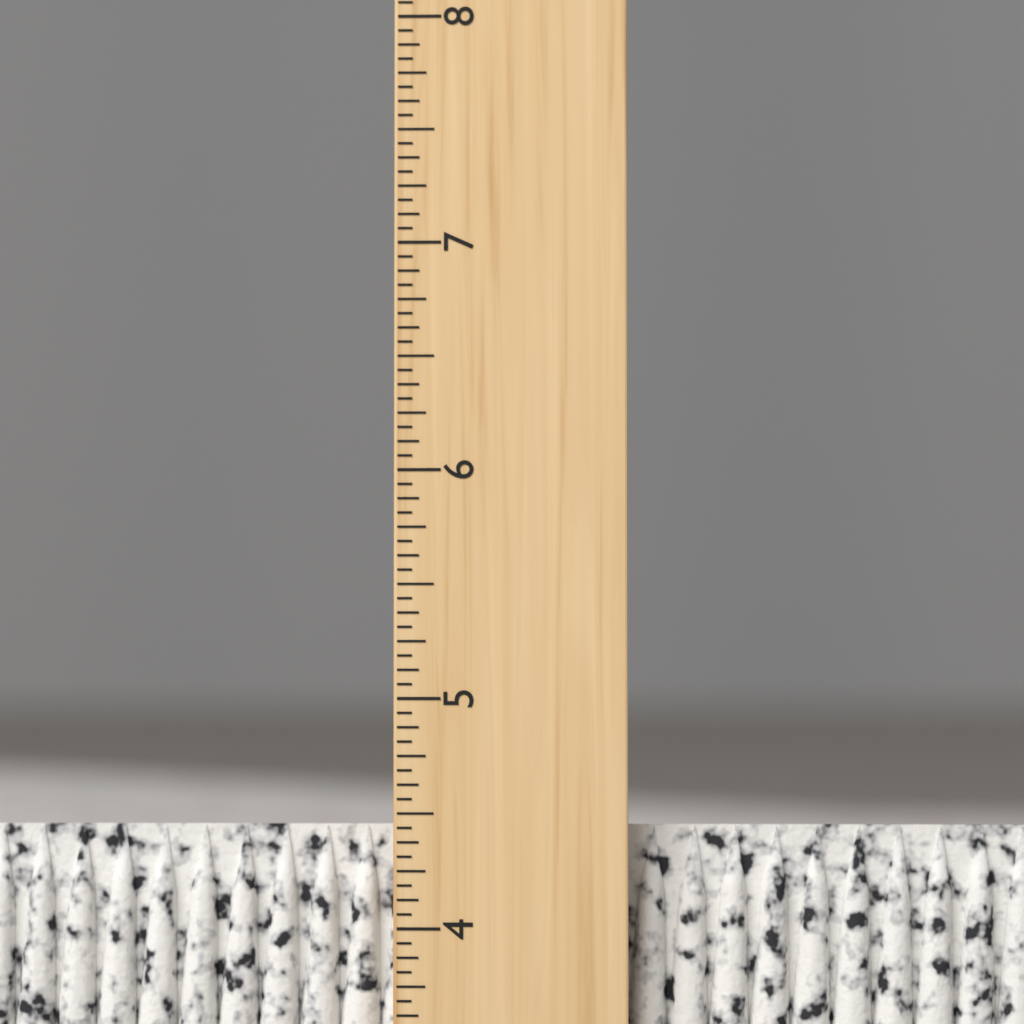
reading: 4.4375 inch
